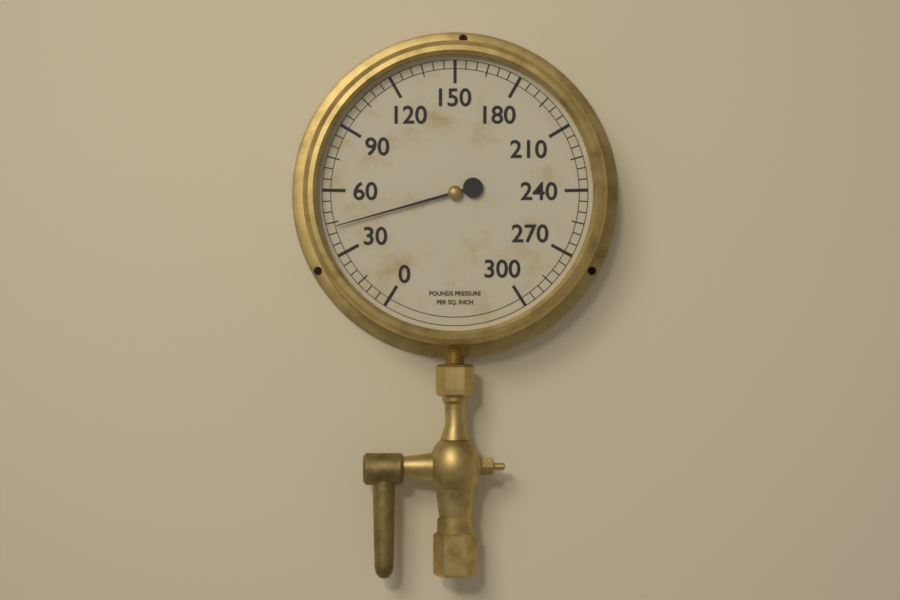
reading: 43 psi
